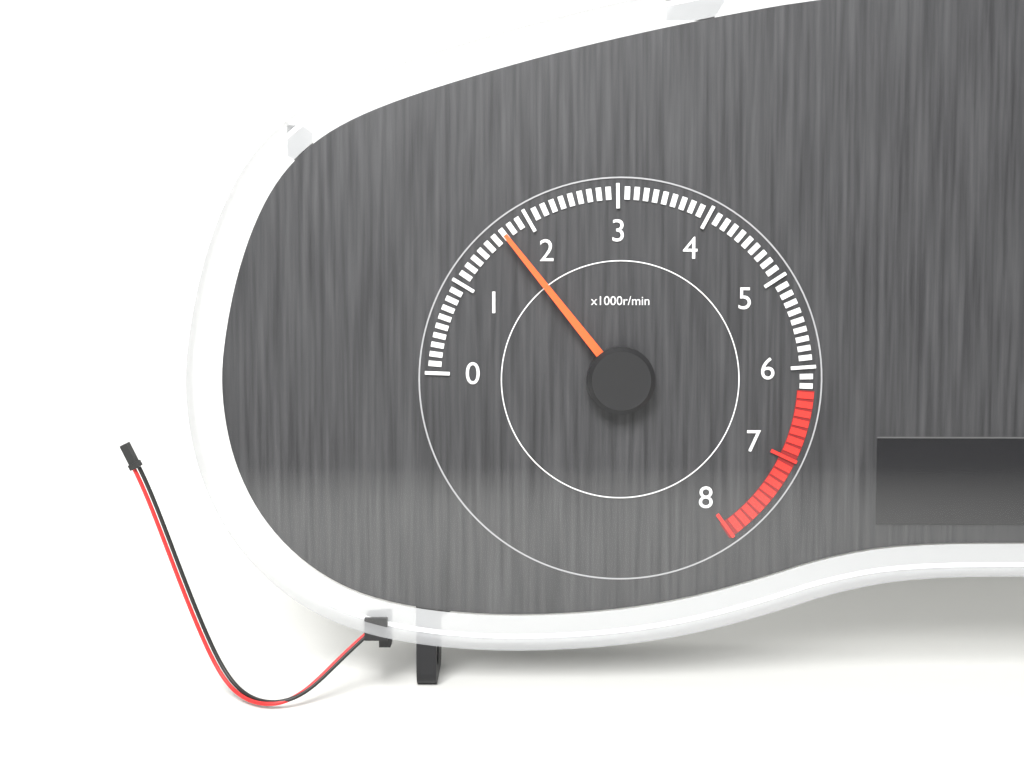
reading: 1700 r/min
